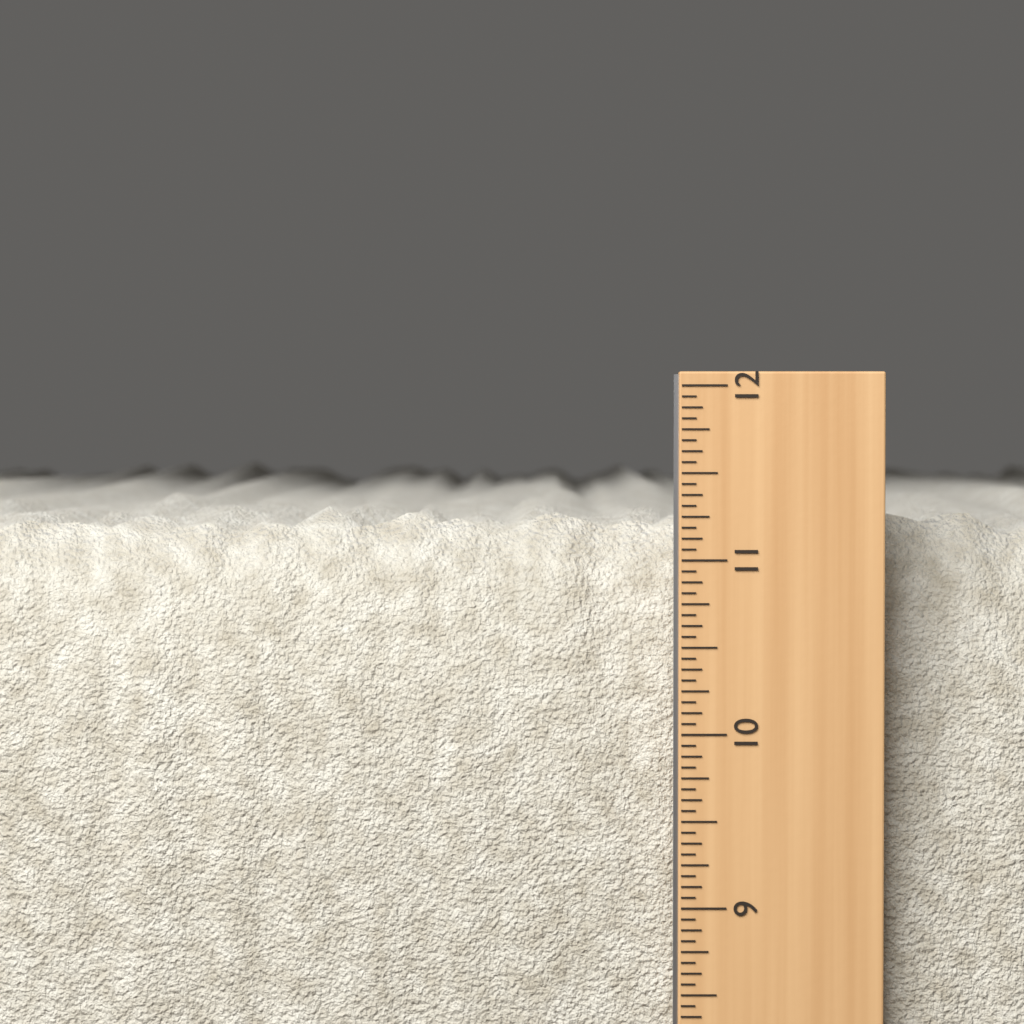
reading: 11.3125 in
